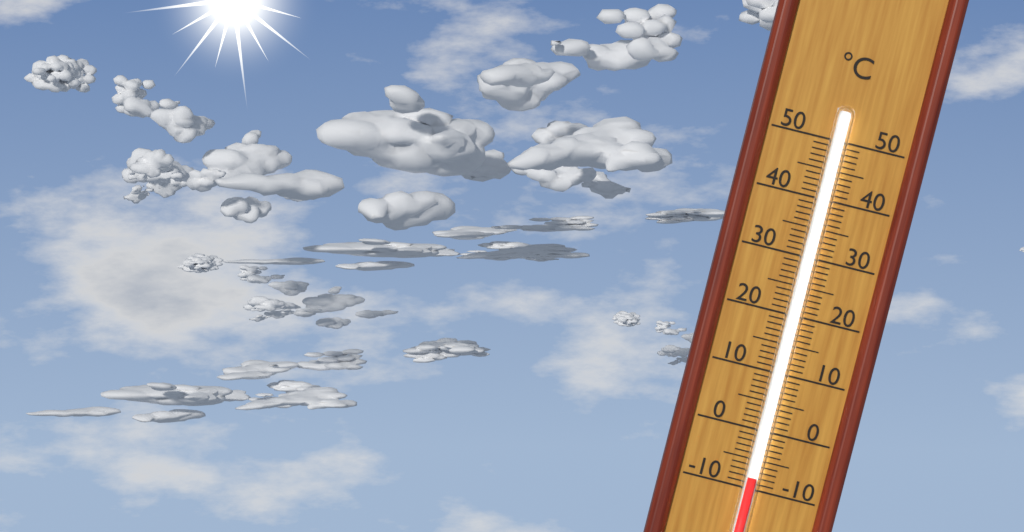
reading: -8 °C
